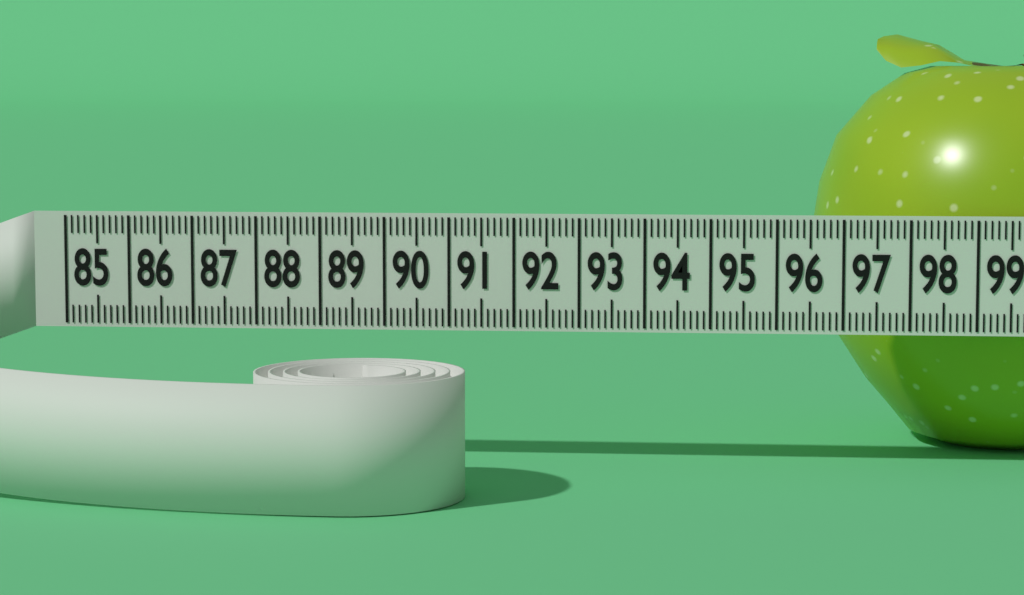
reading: 96.6 (no unit)
